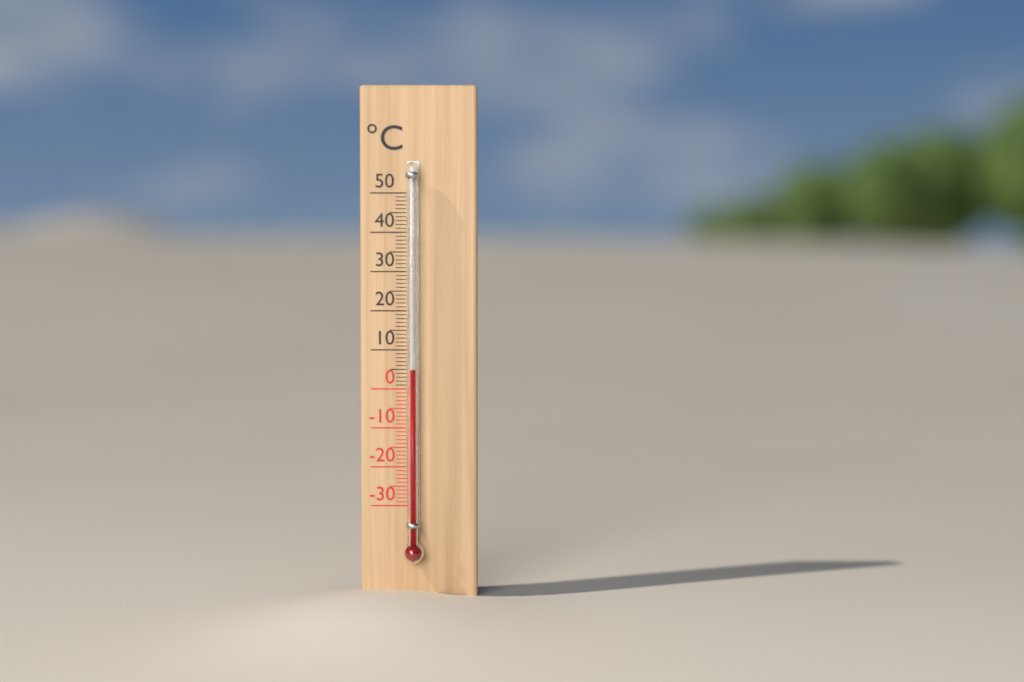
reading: 5 °C
